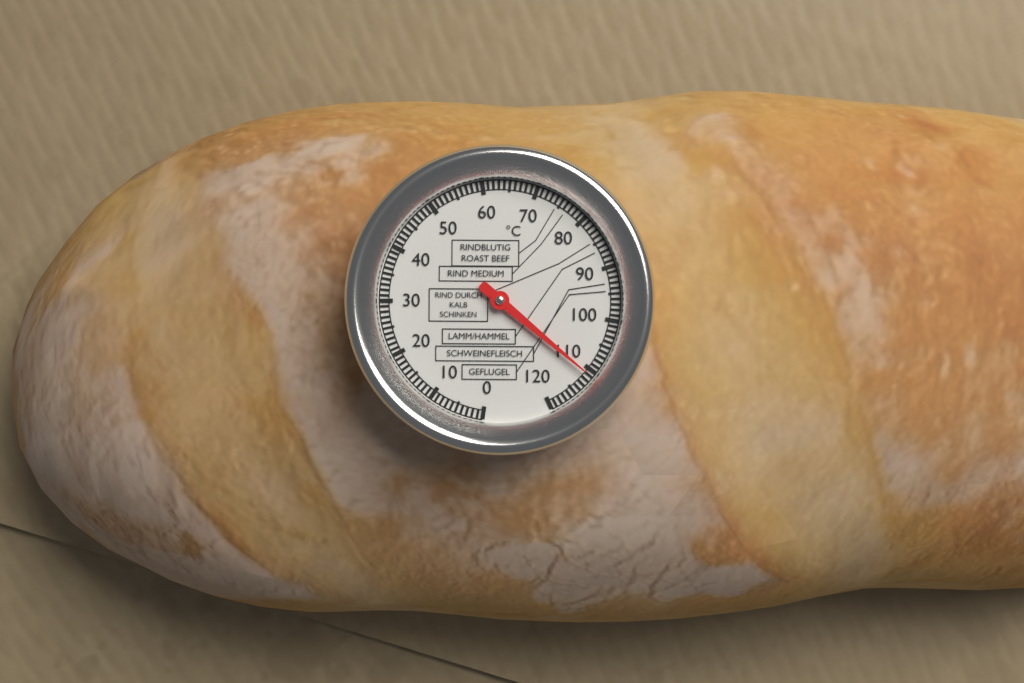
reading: 111 °C
